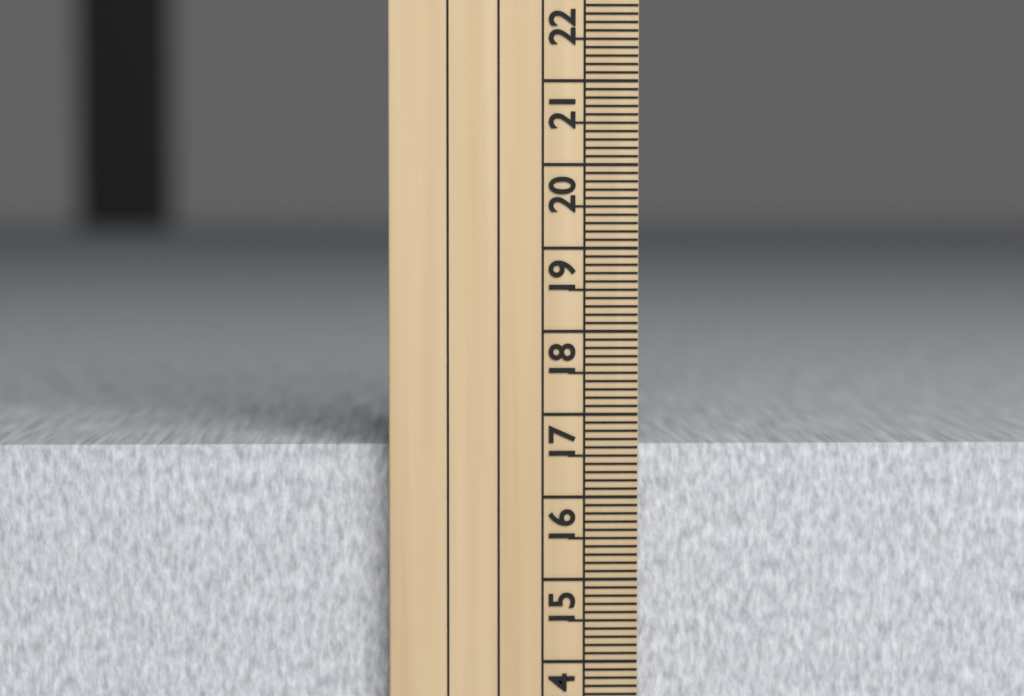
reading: 16.6 cm
